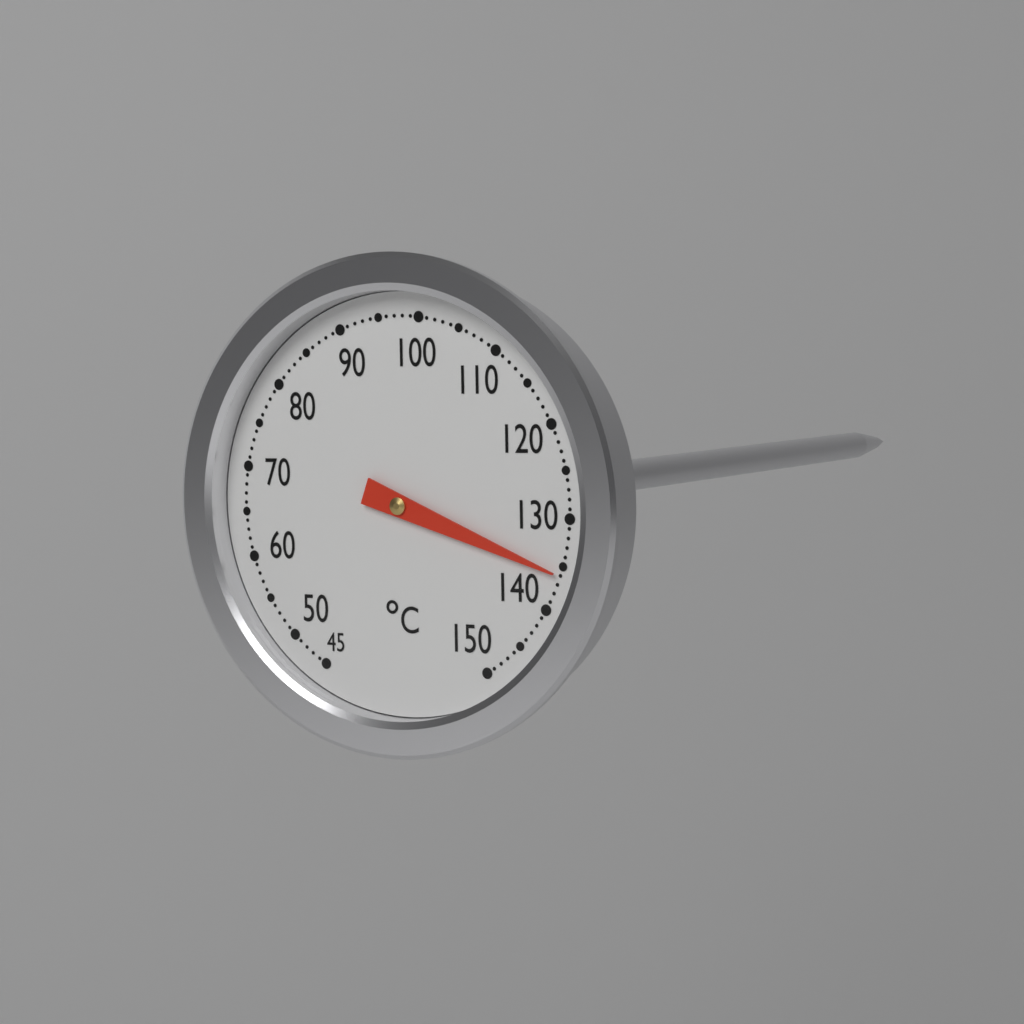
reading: 136 °C
